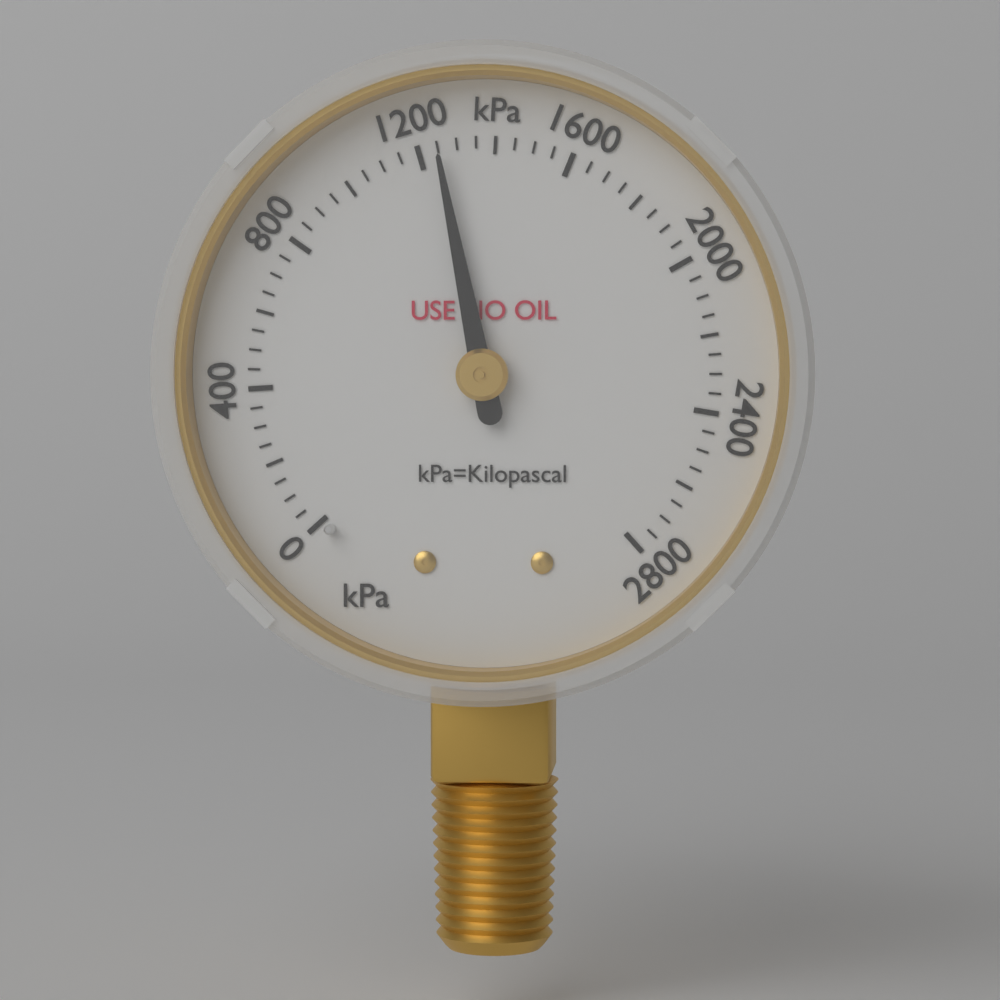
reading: 1250 kPa
